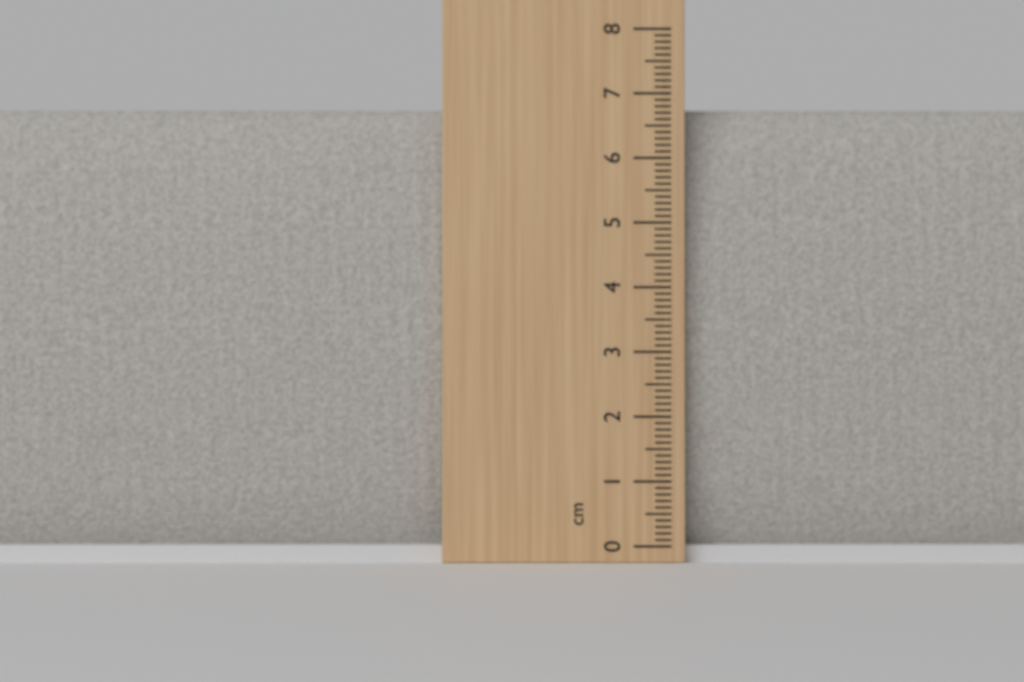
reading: 6.8 cm
